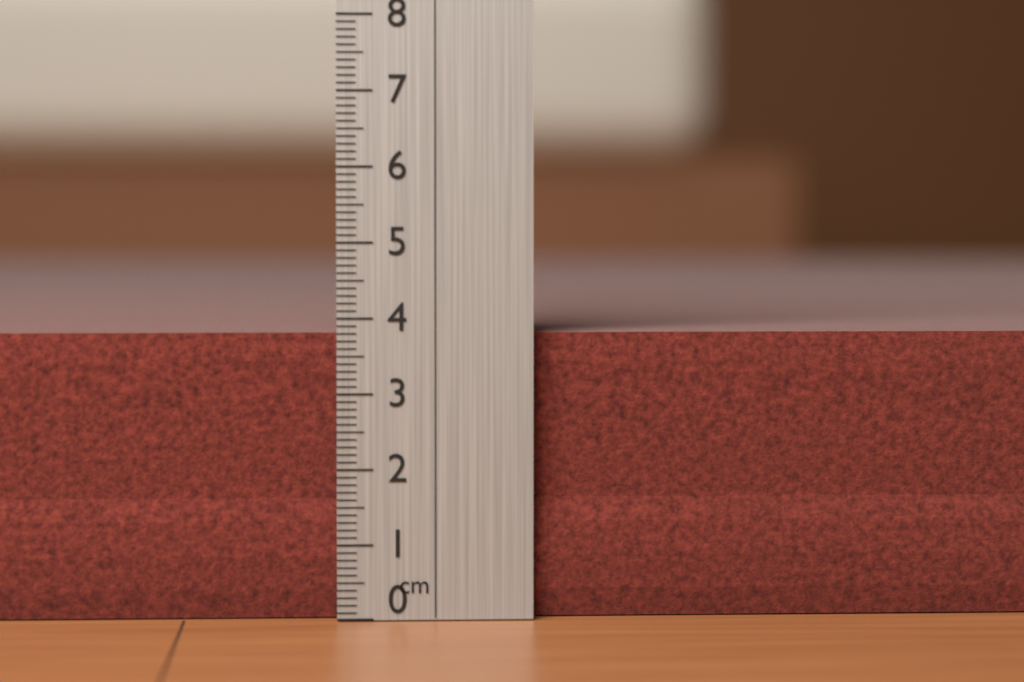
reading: 3.8 cm
